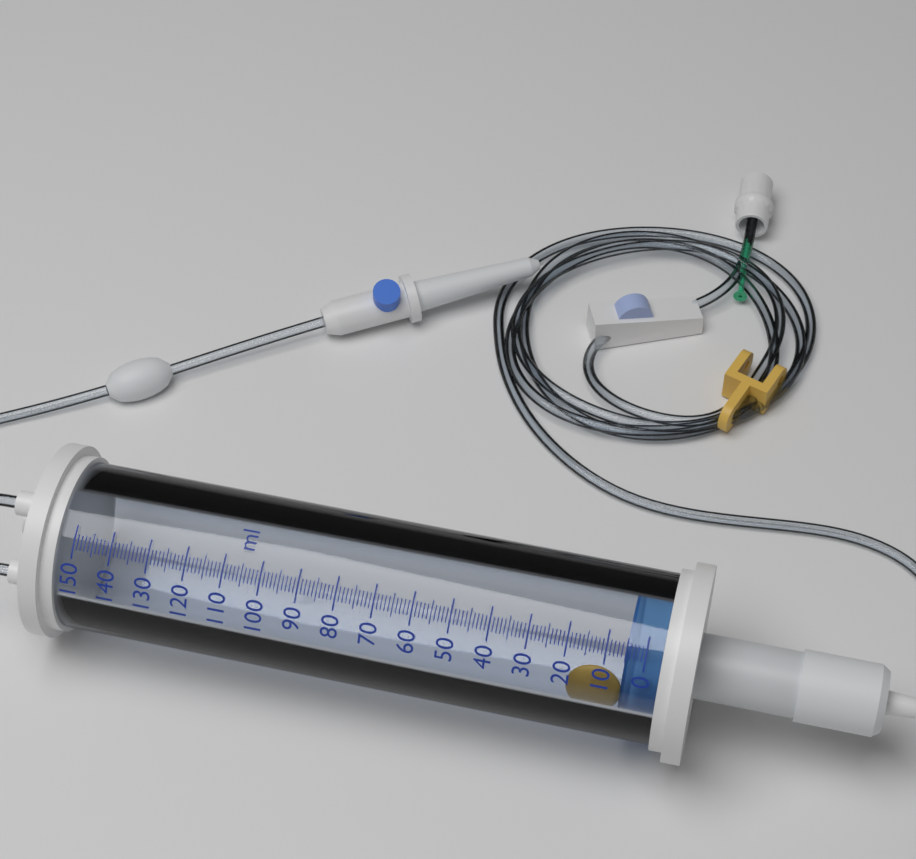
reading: 5 ml
